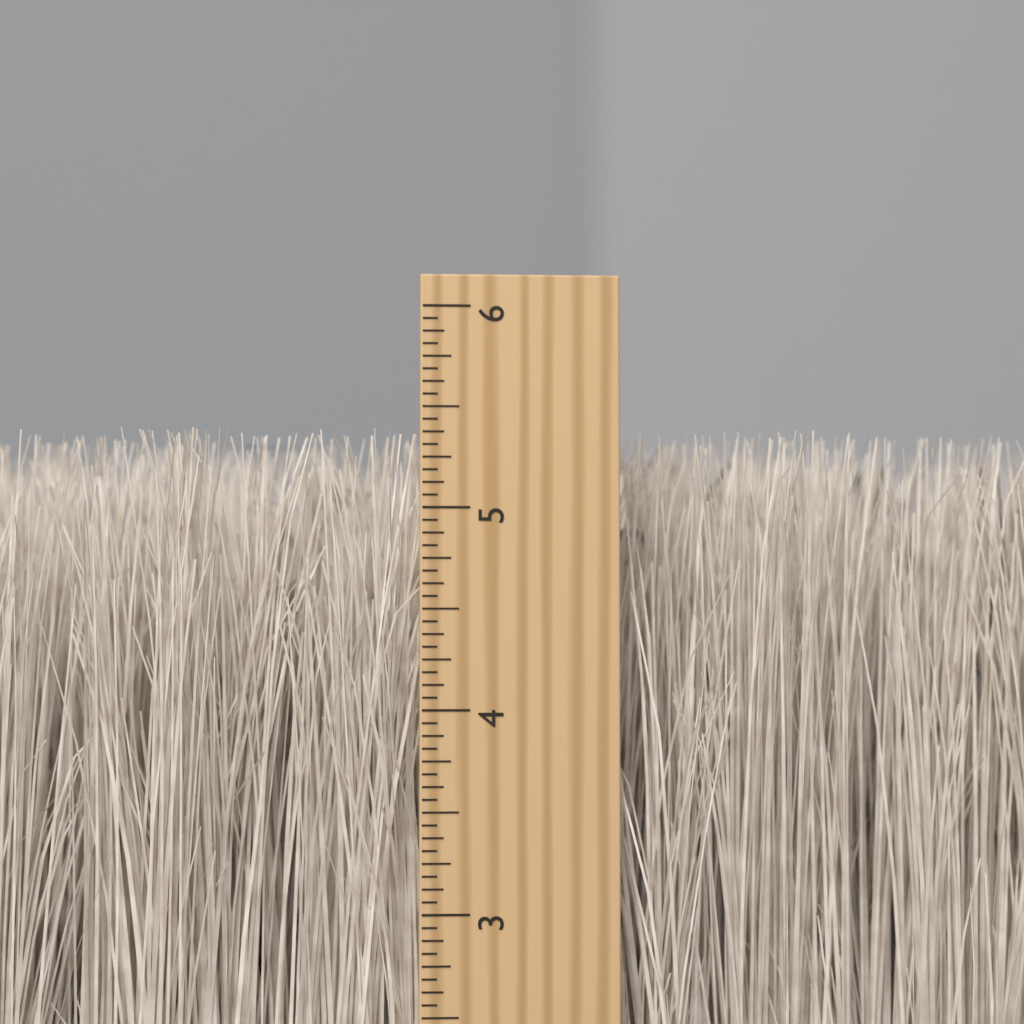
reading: 5.3750 inch
